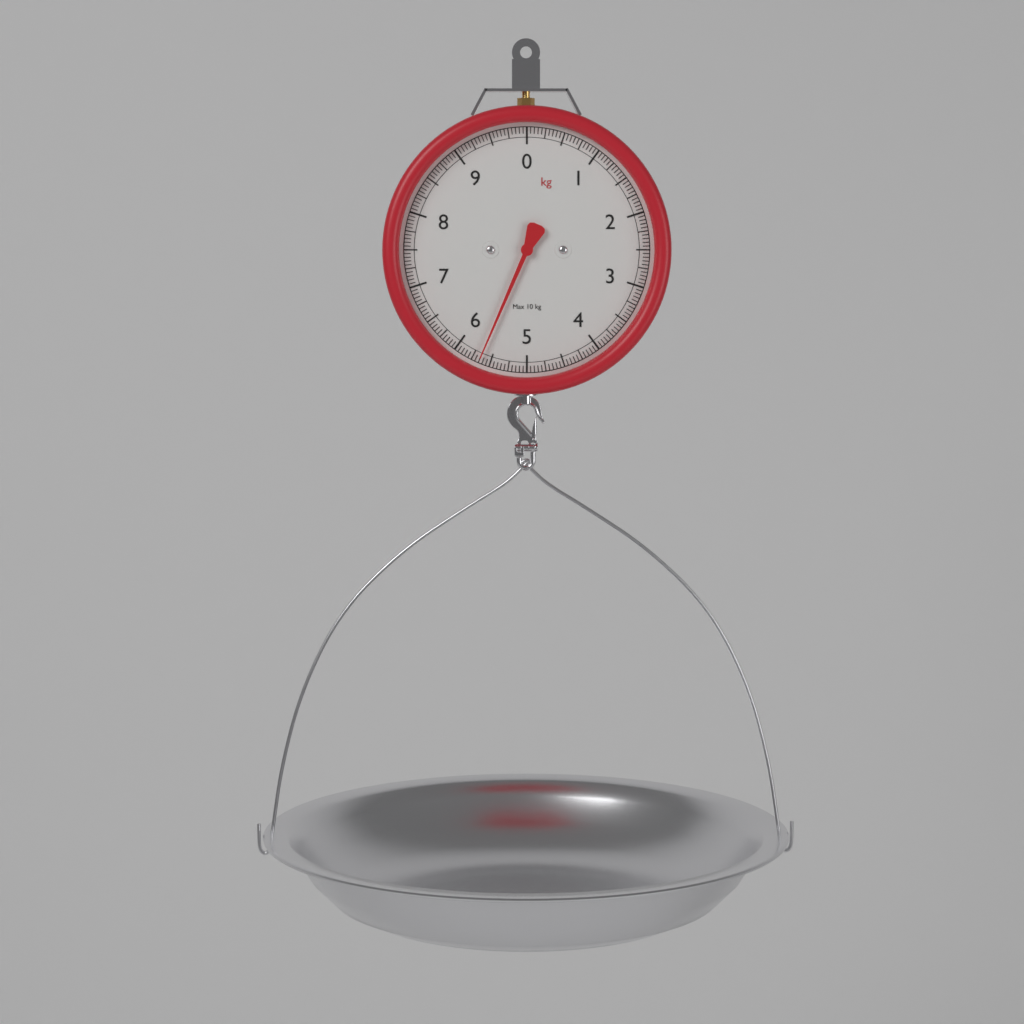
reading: 5.65 kg
